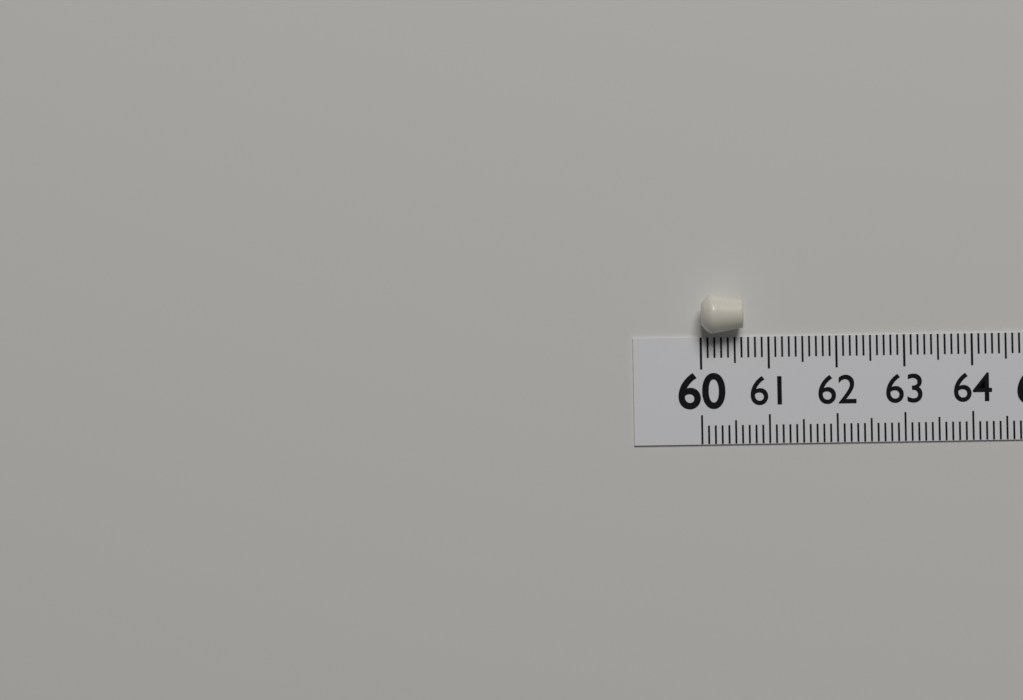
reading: 60.6 (no unit)
